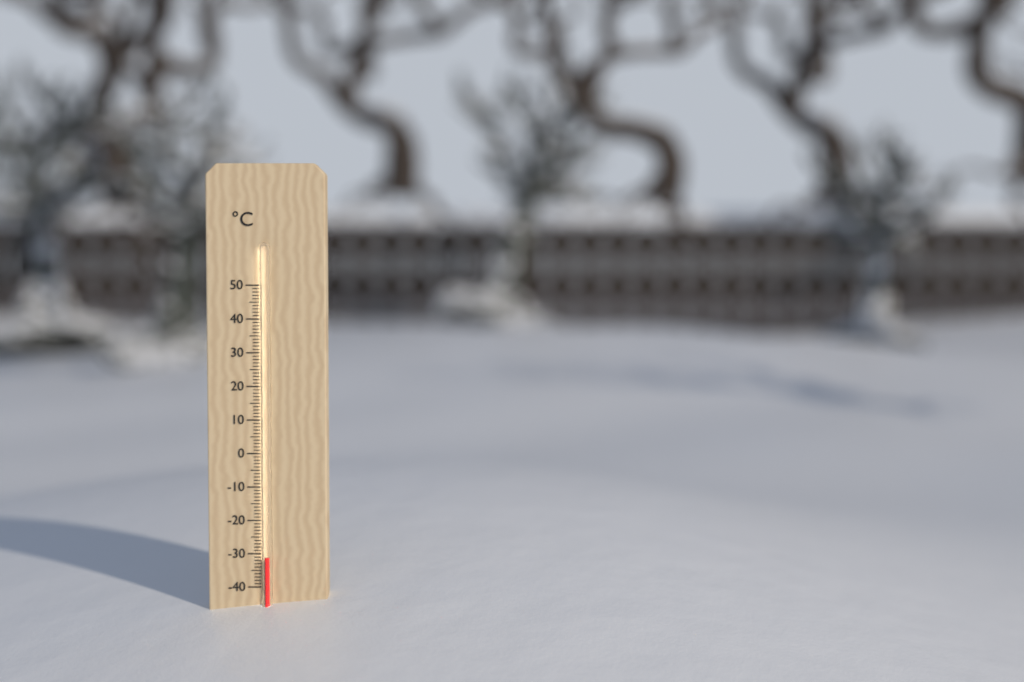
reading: -31 °C
